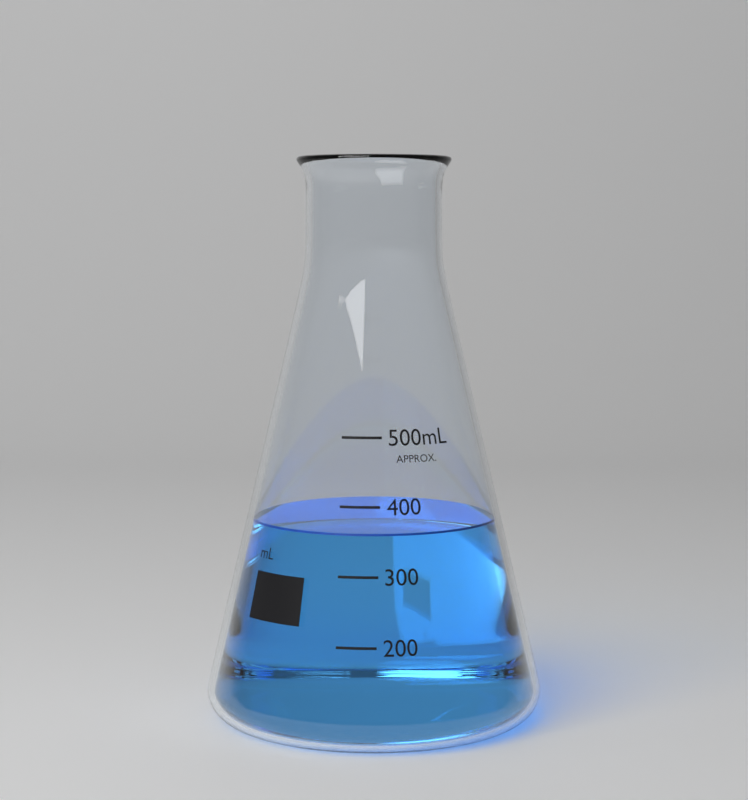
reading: 360 mL
